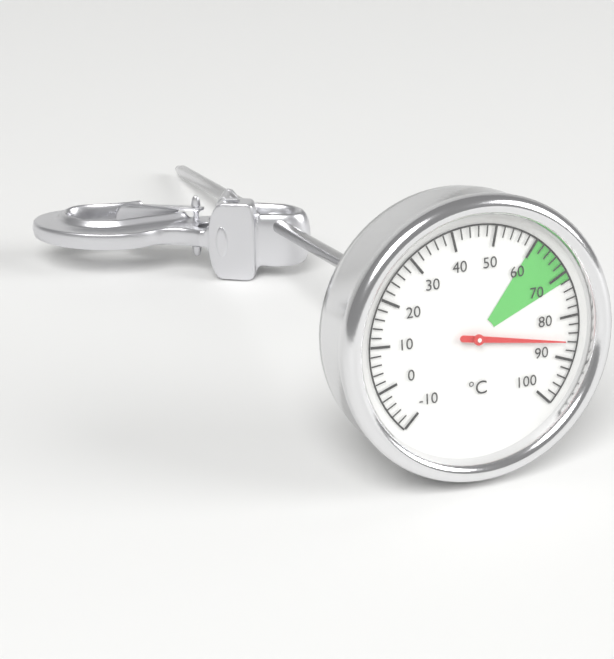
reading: 86 °C
